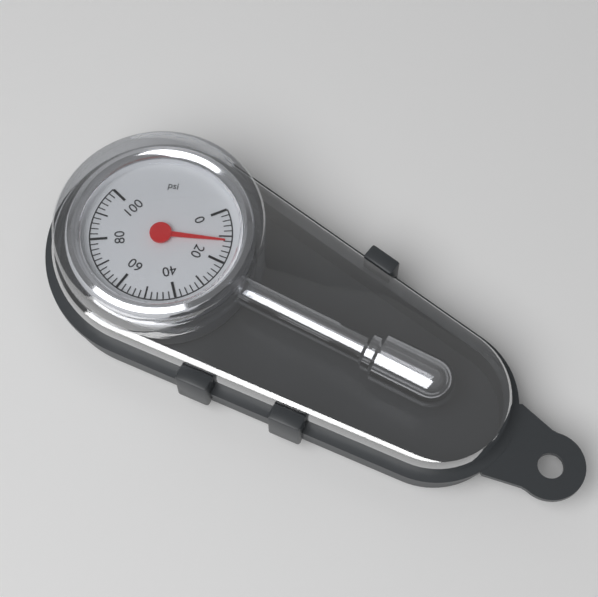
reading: 12 psi
